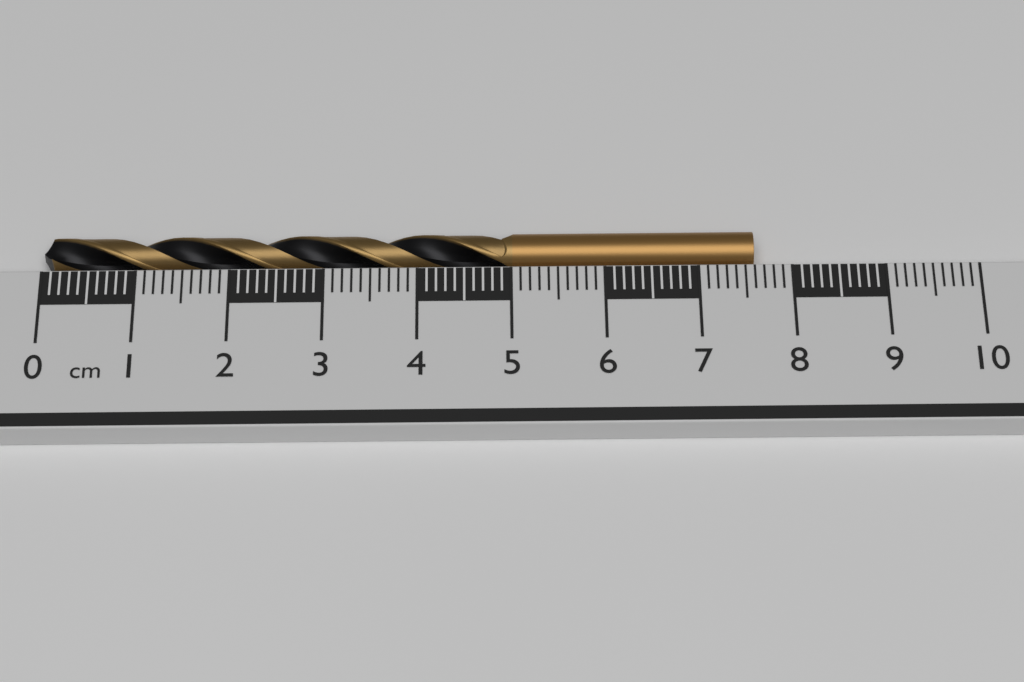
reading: 7.6 cm
